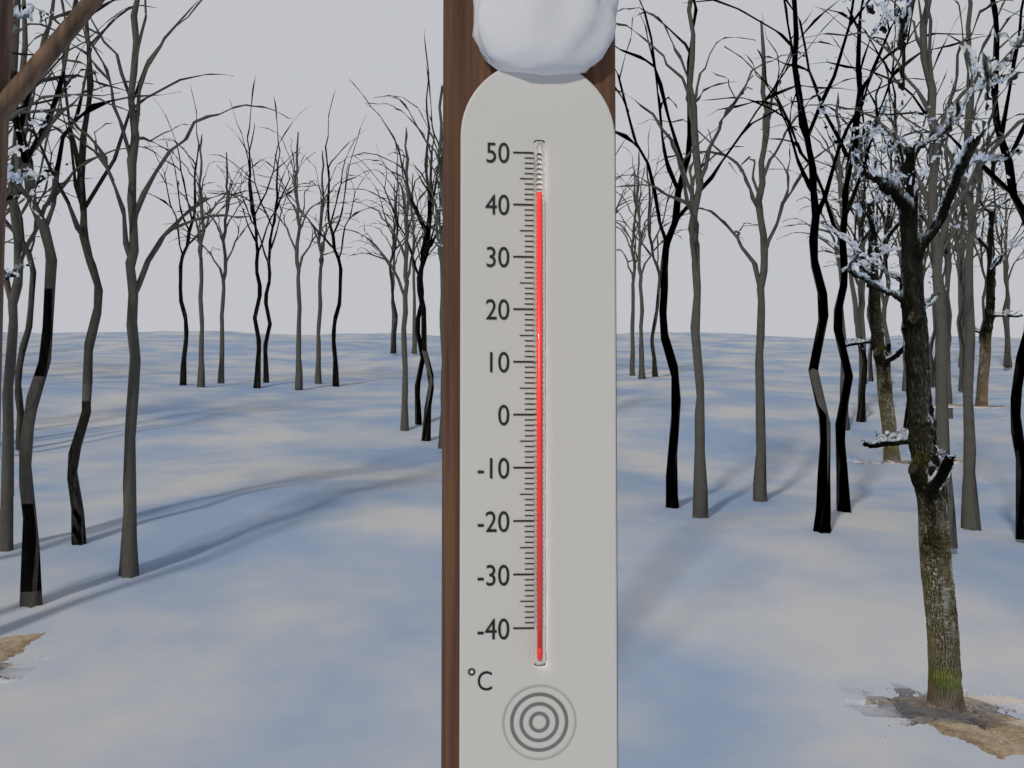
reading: 42 °C
